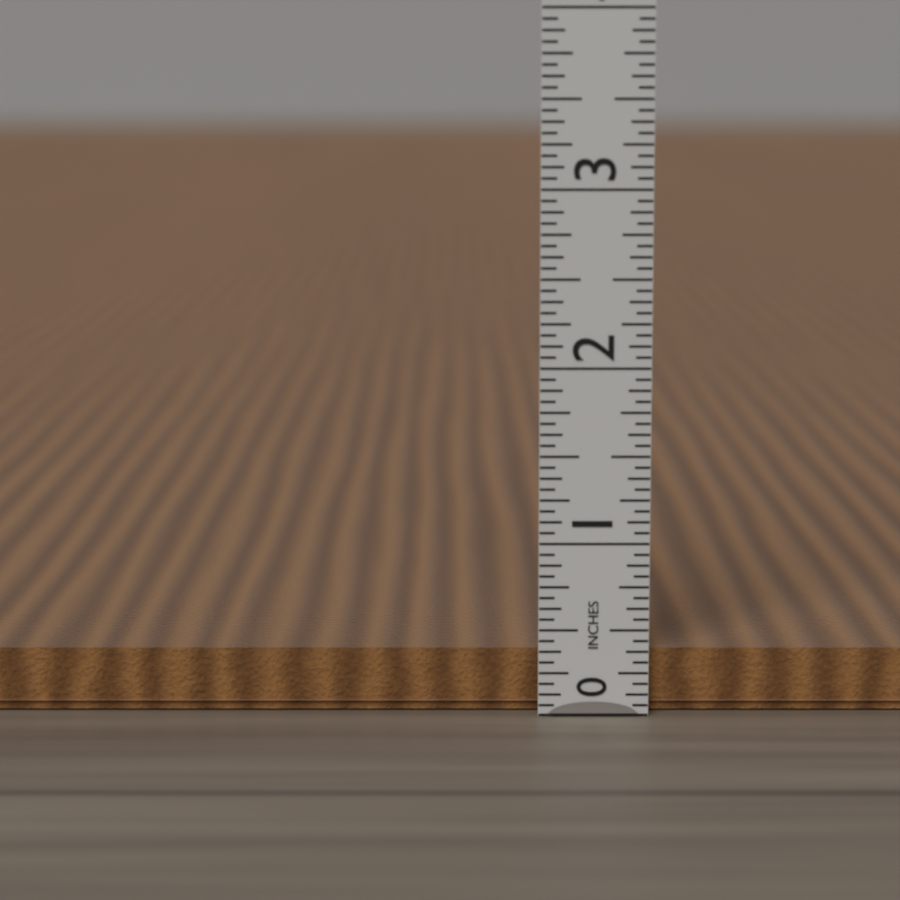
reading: 0.3750 in
